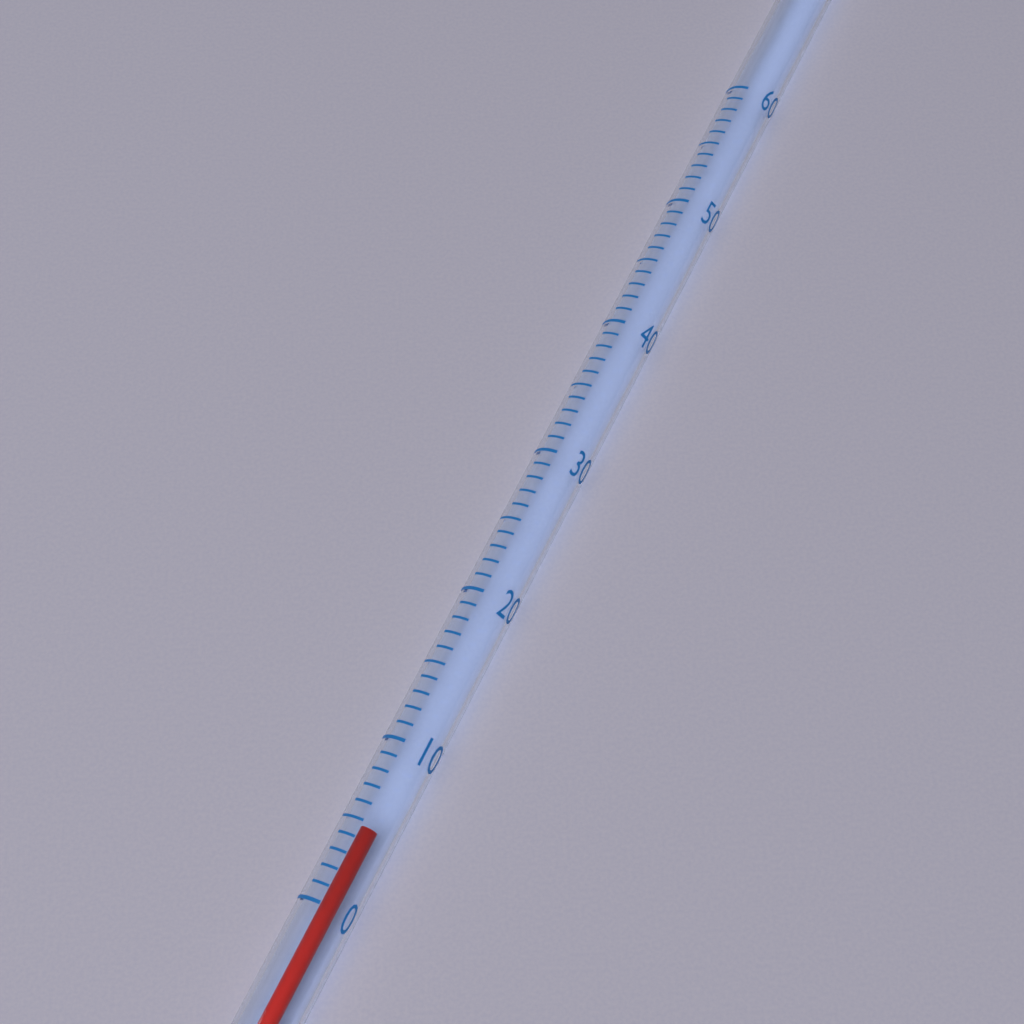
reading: 5 (no unit)
